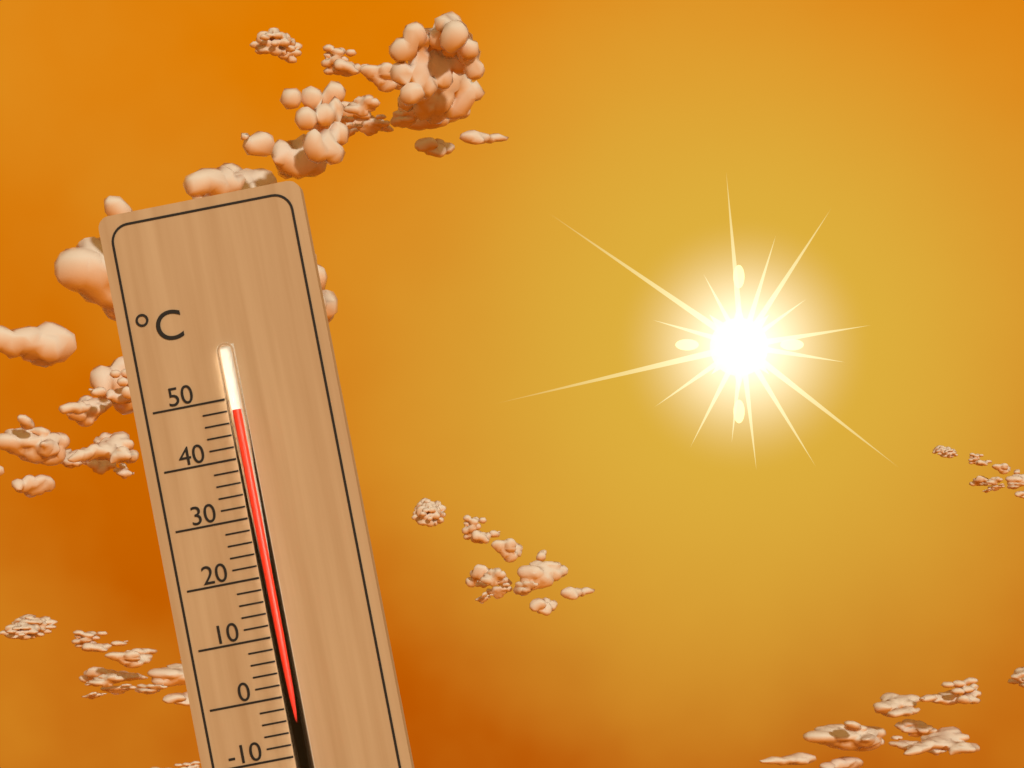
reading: 48 °C
